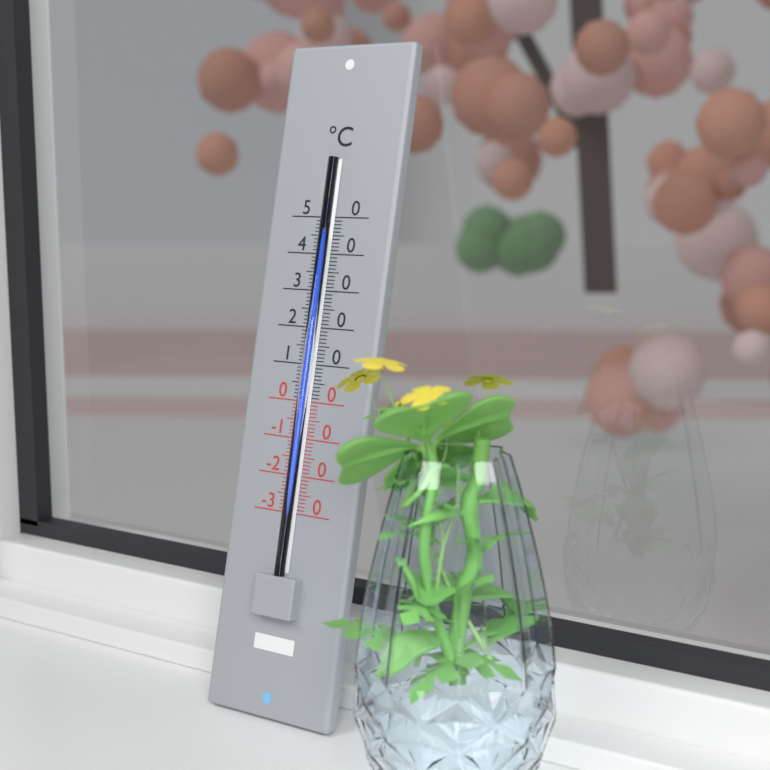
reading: 45 °C
